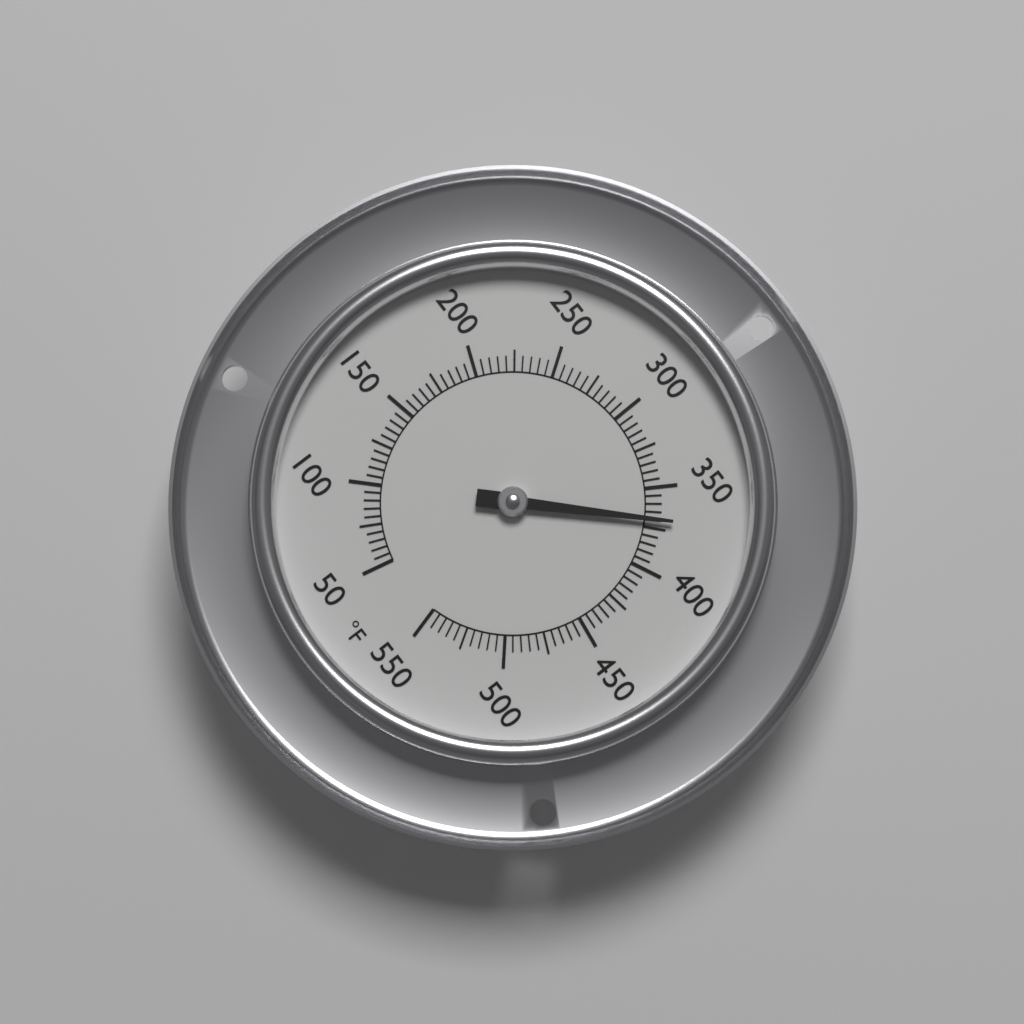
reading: 370 °F
